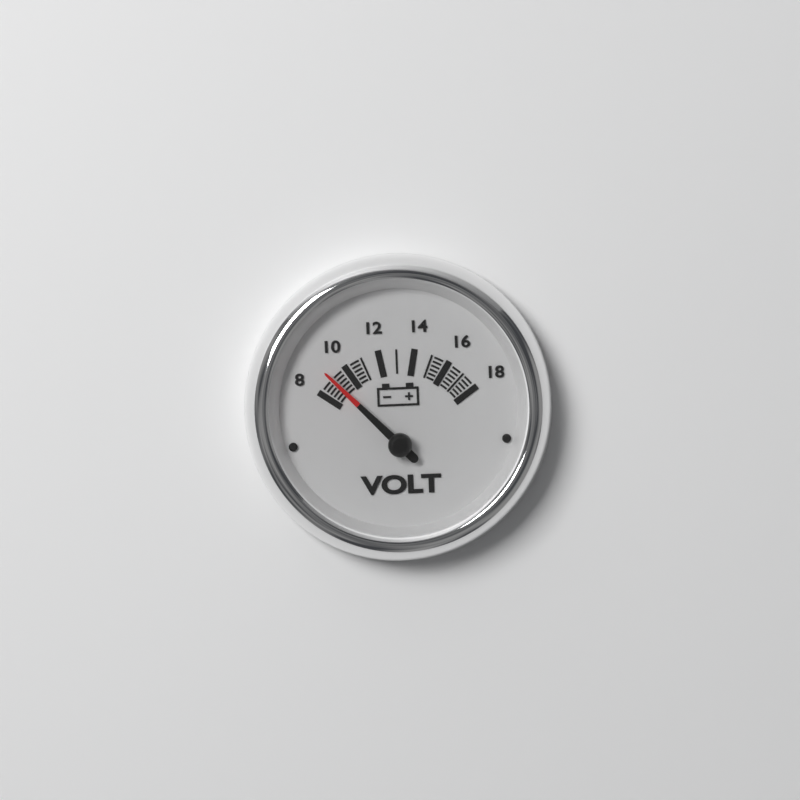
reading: 9 V
